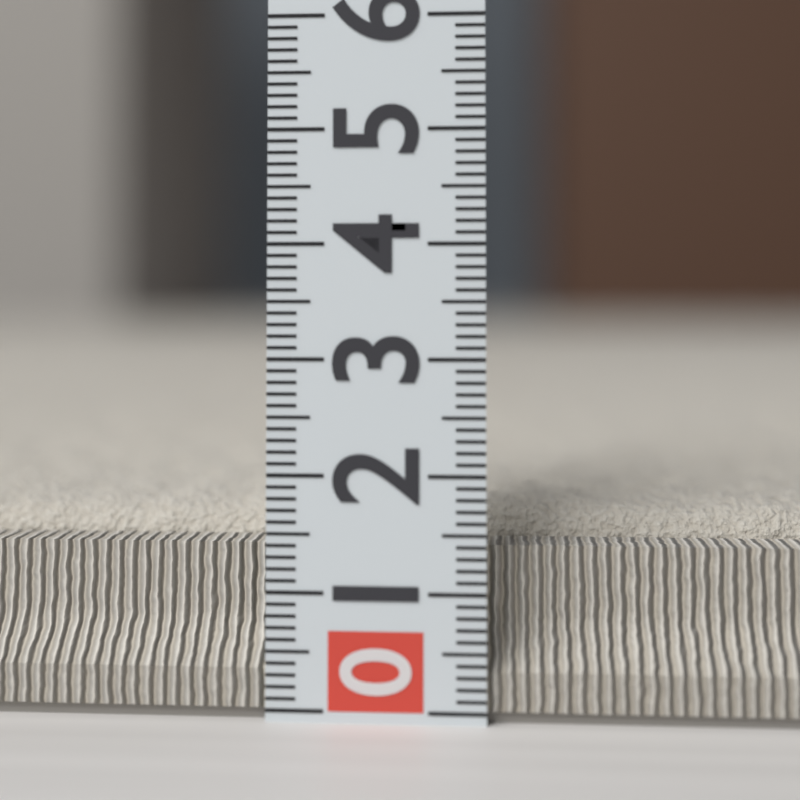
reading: 1.7 (no unit)
